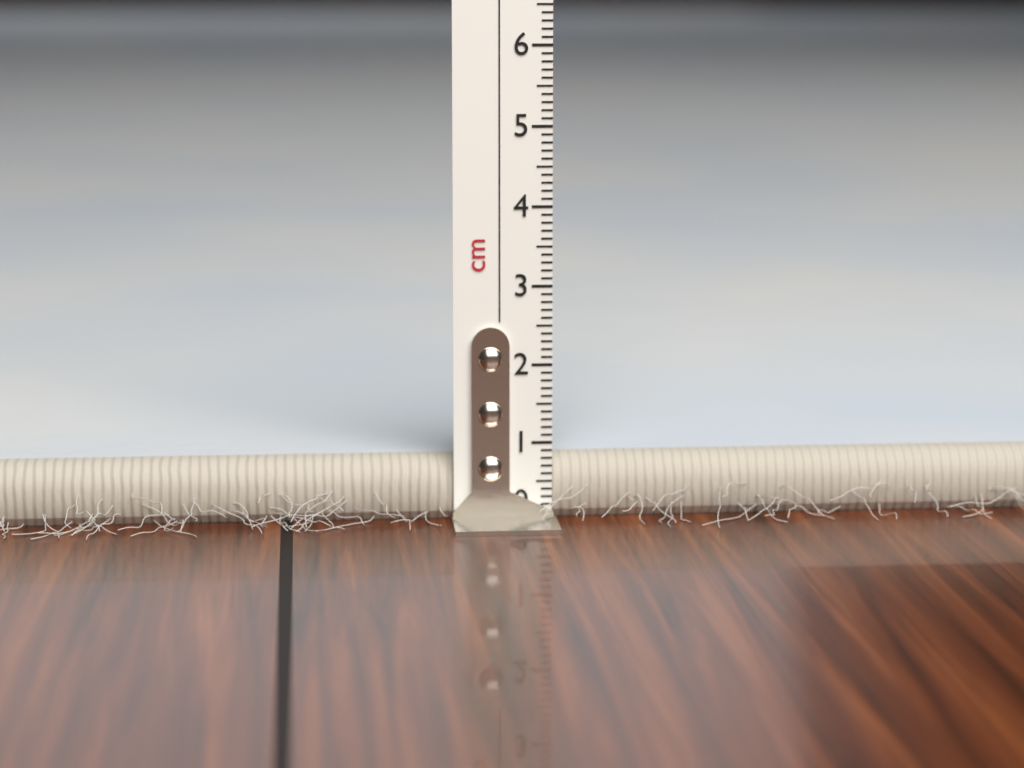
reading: 0.8 cm
